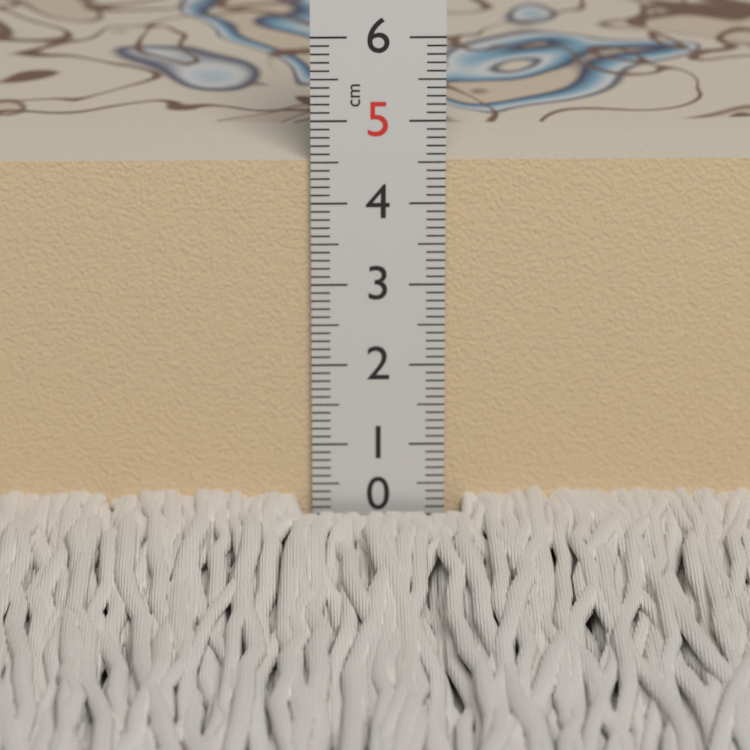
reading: 4.5 cm
